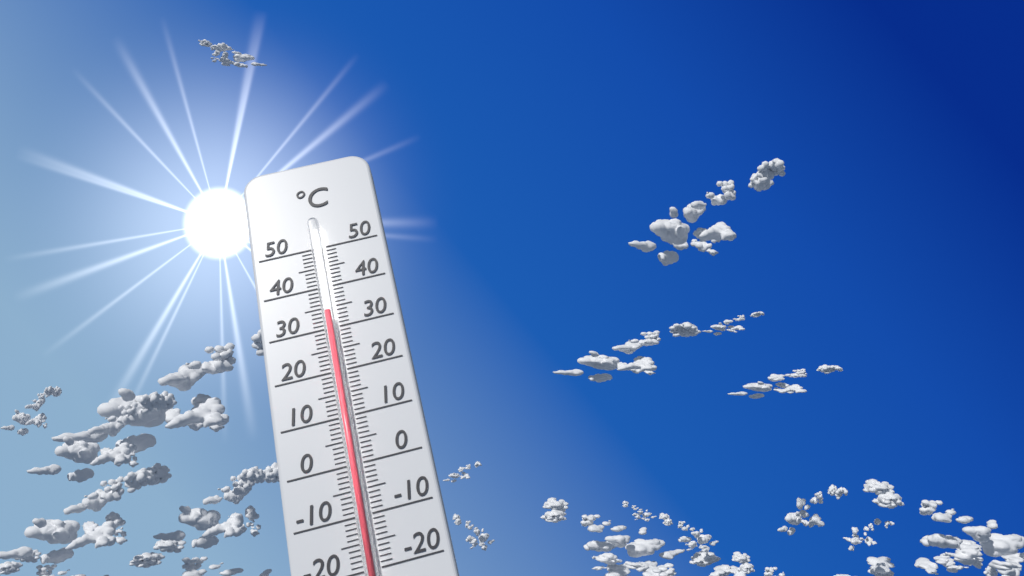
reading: 33 °C
